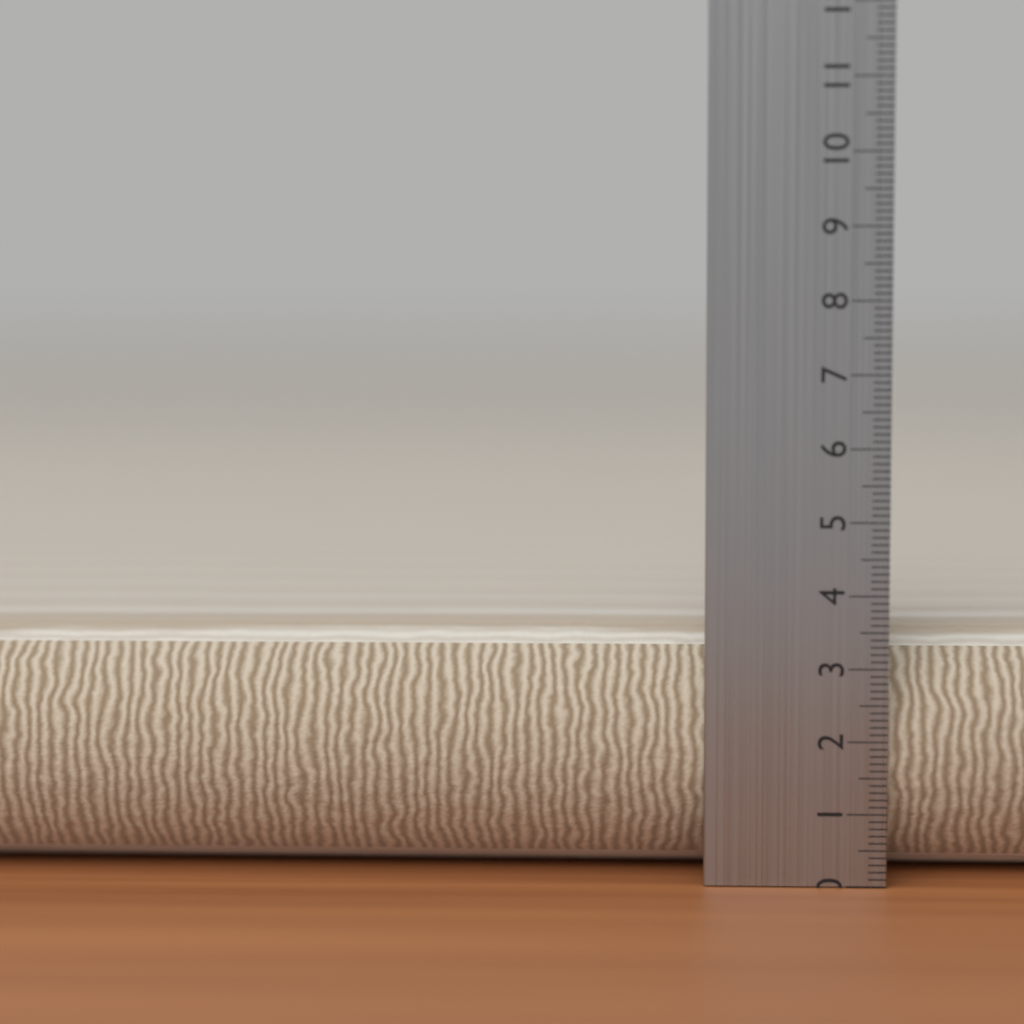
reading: 3.5 cm
